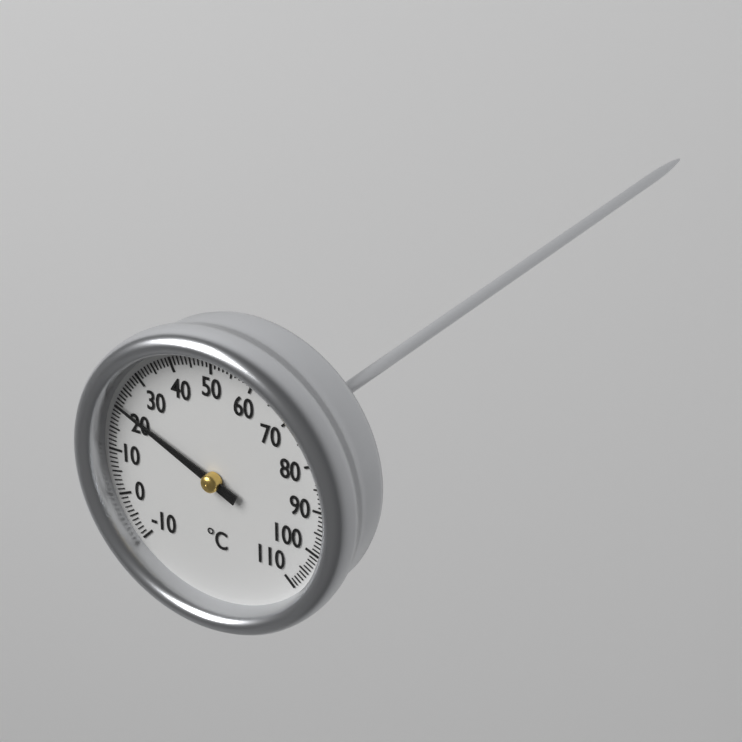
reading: 21 °C
